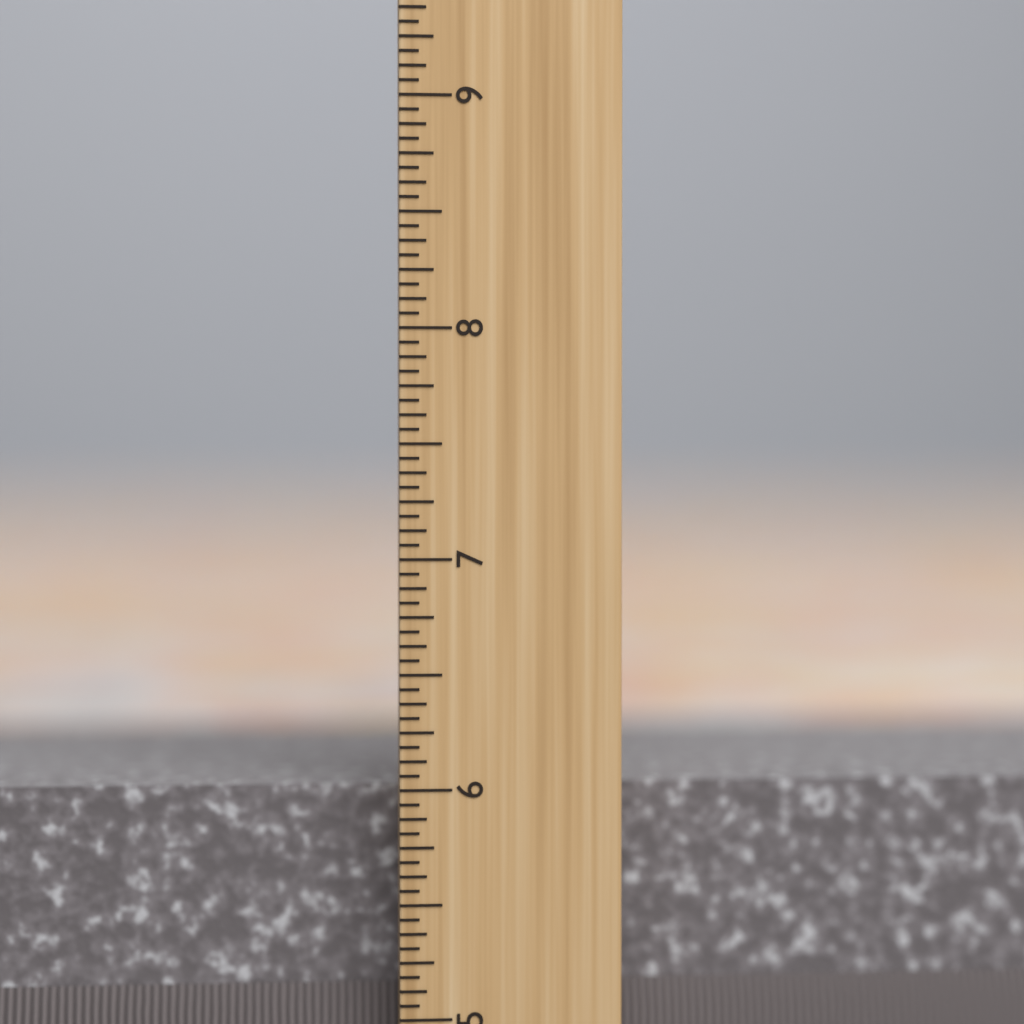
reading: 6.0000 inch
